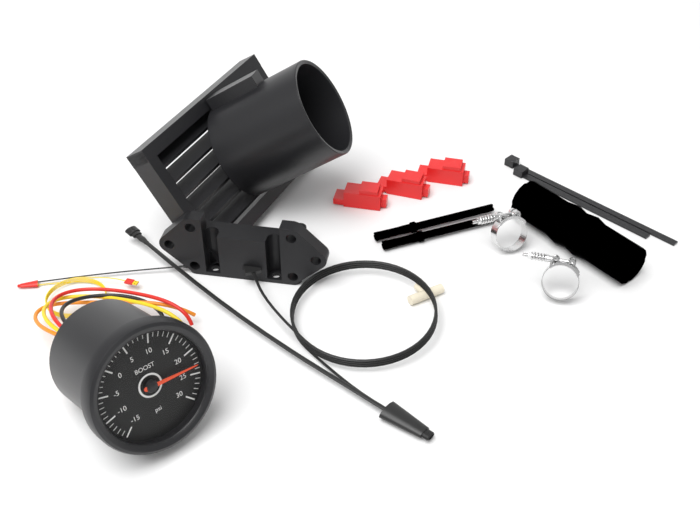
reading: 23 psi
